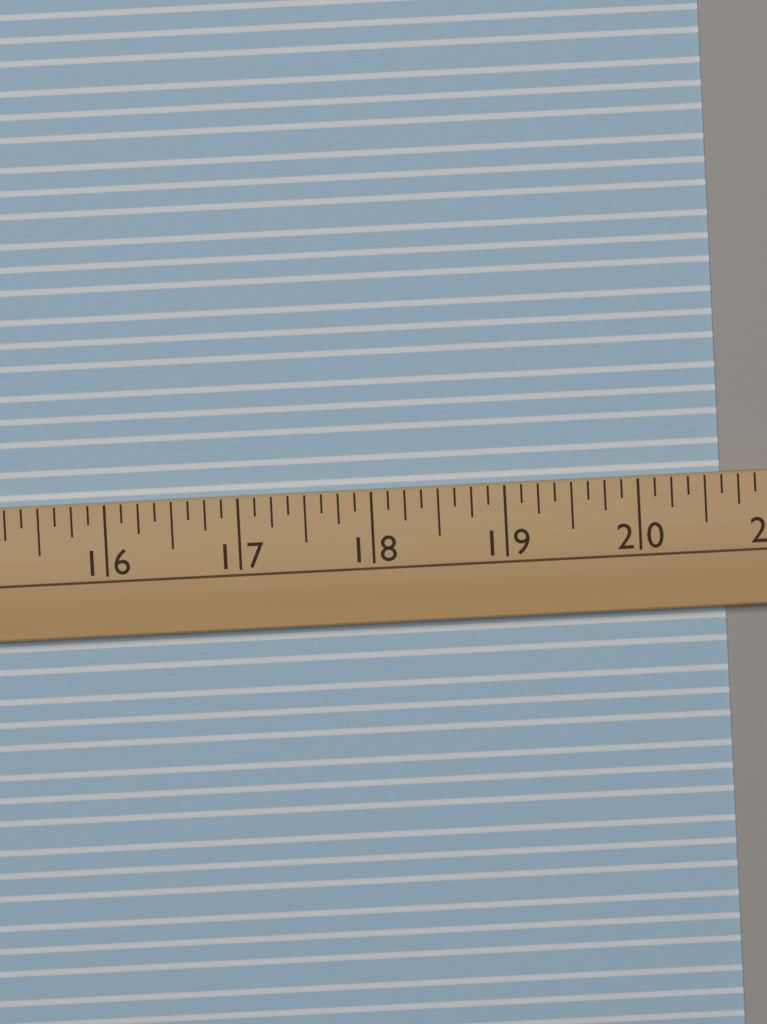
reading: 20.625 (no unit)
